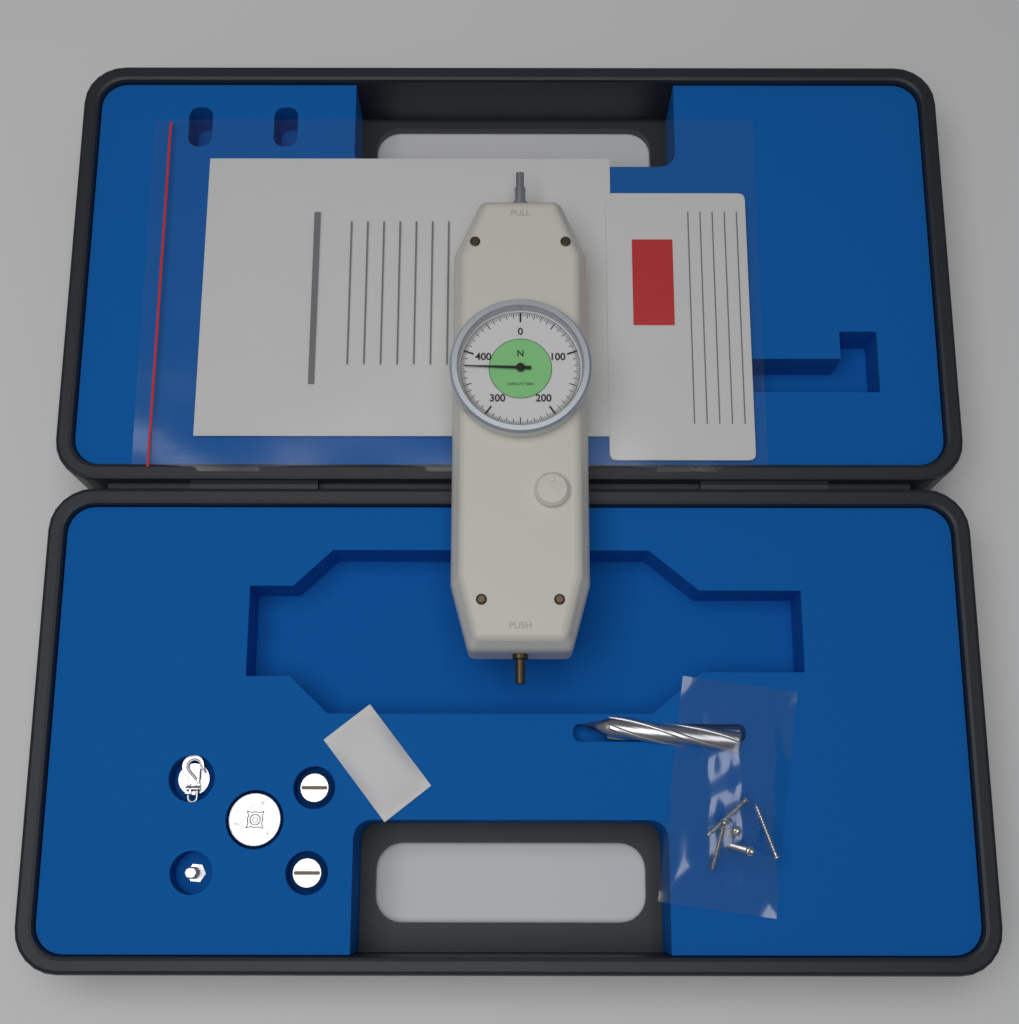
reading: 377.5 N
